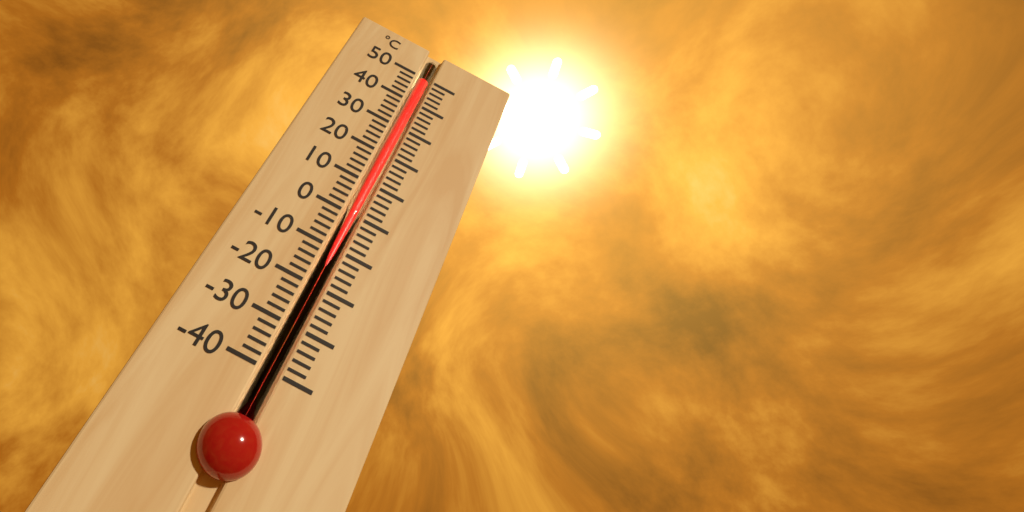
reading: 48 °C
